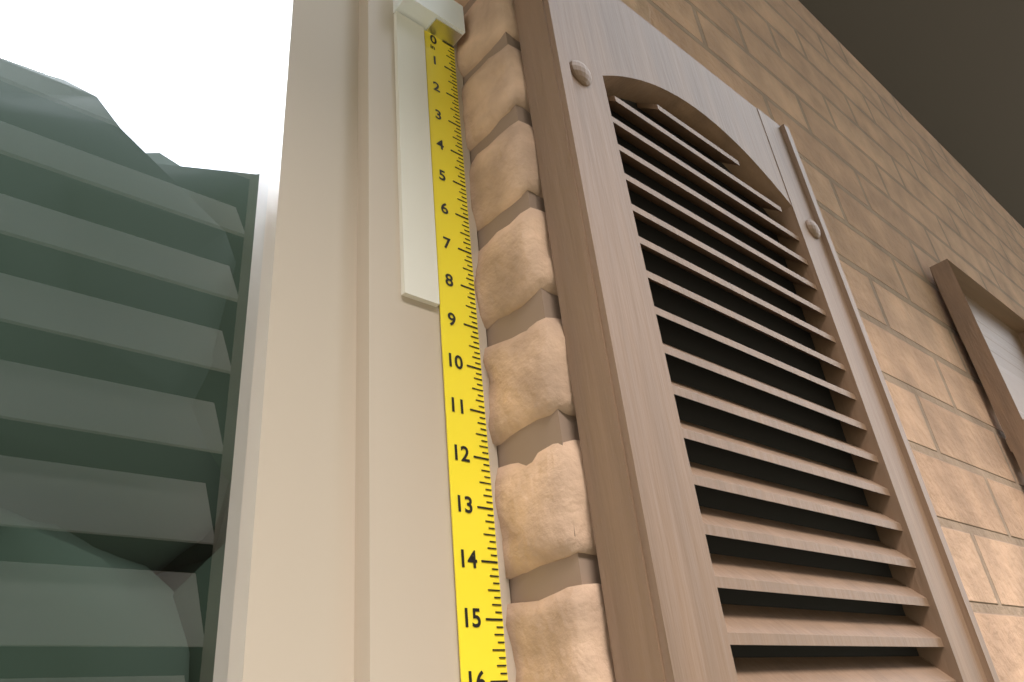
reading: 8.750 in
